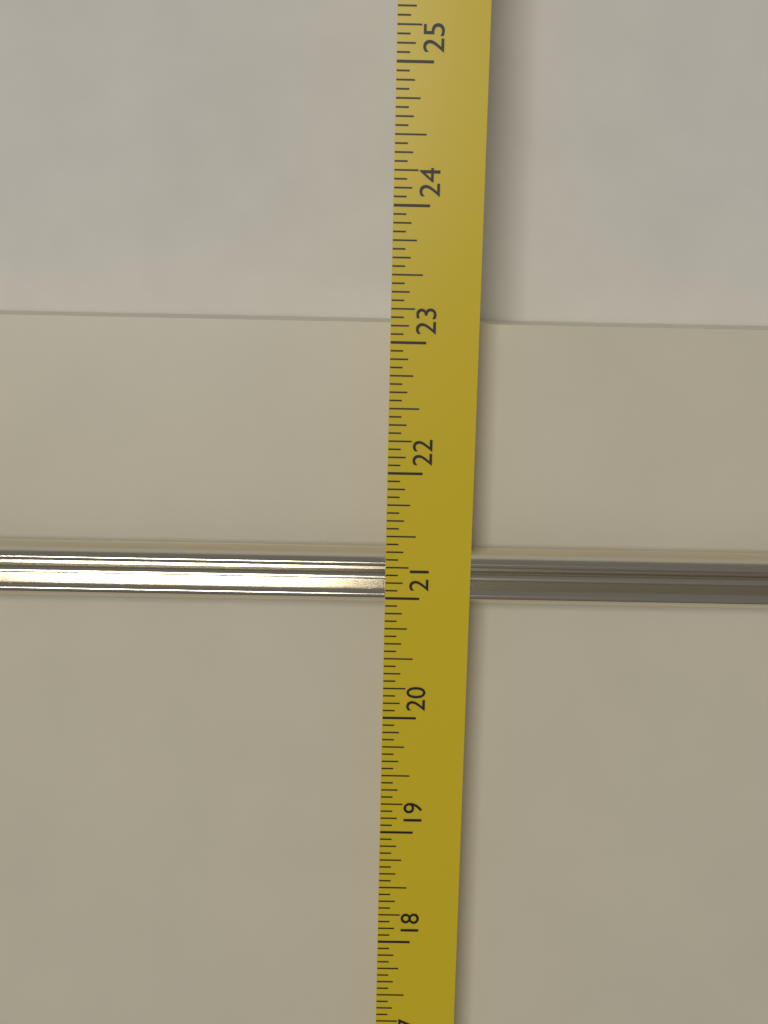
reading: 23.1250 in
